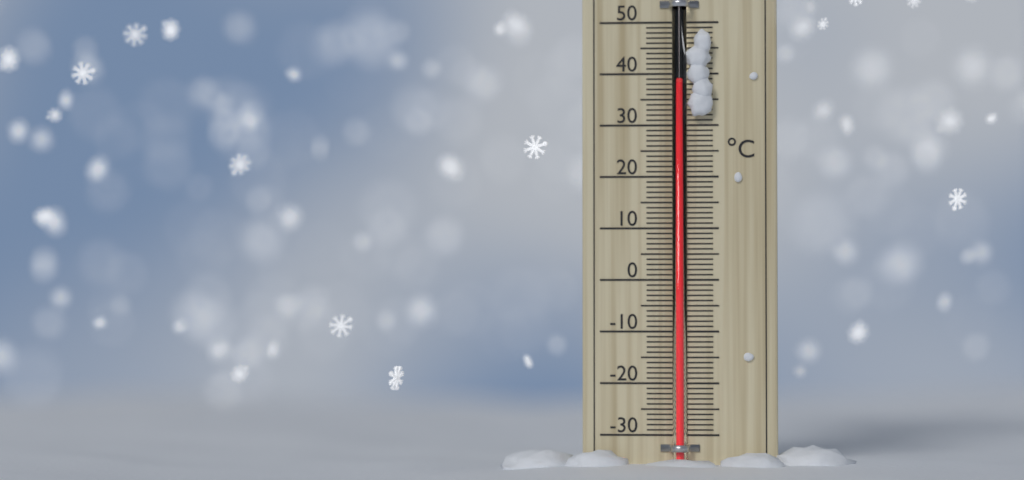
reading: 38 °C
